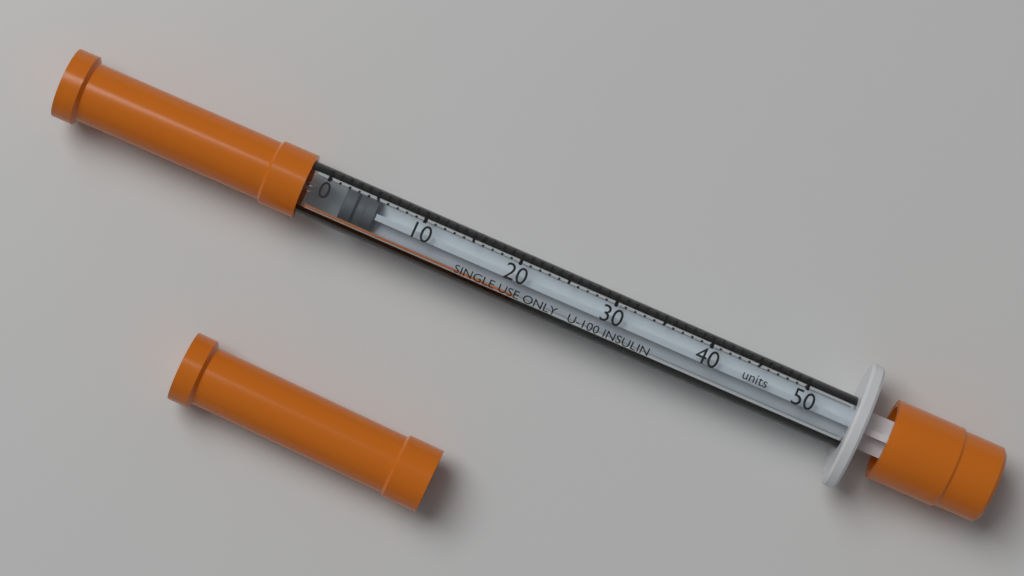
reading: 2 units
